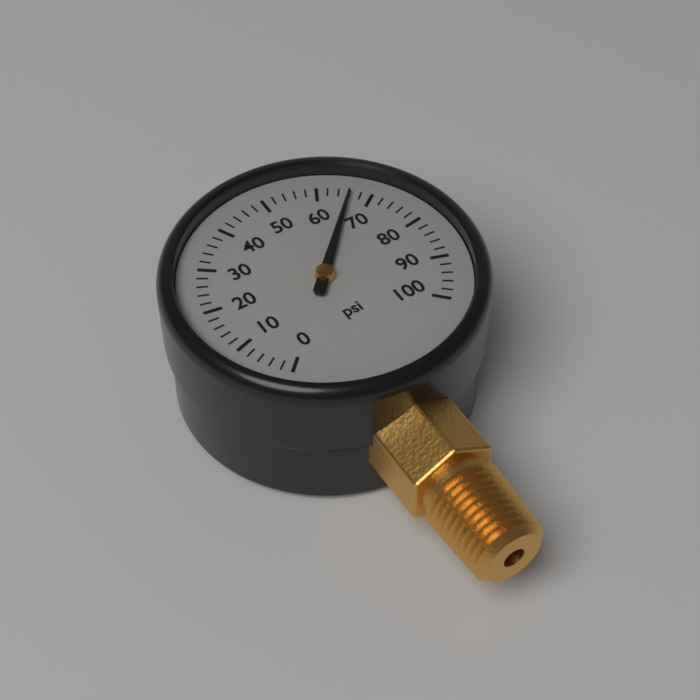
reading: 66 psi
